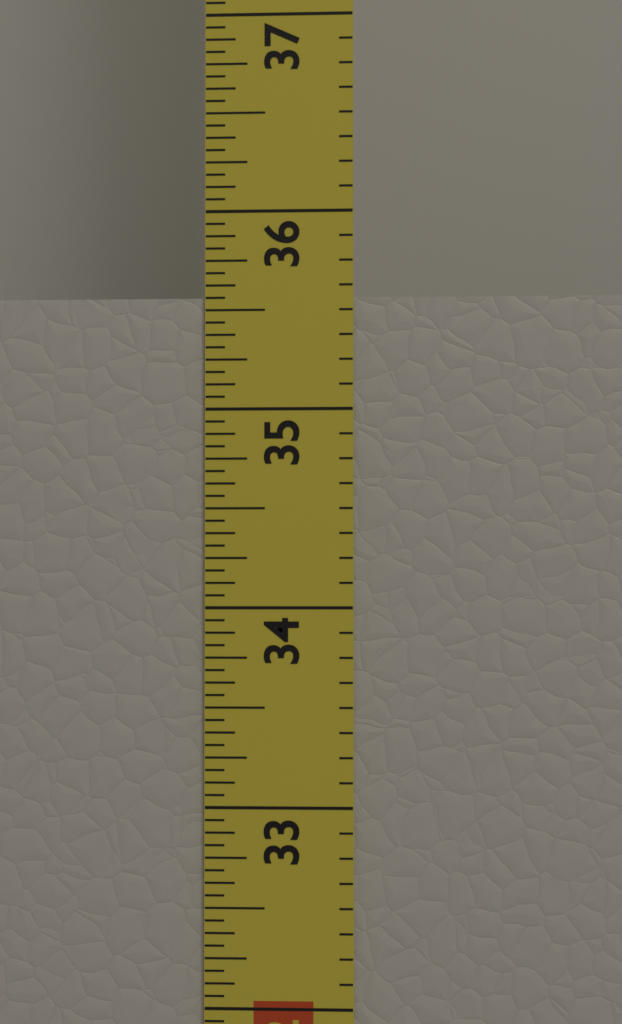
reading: 35.5625 in
